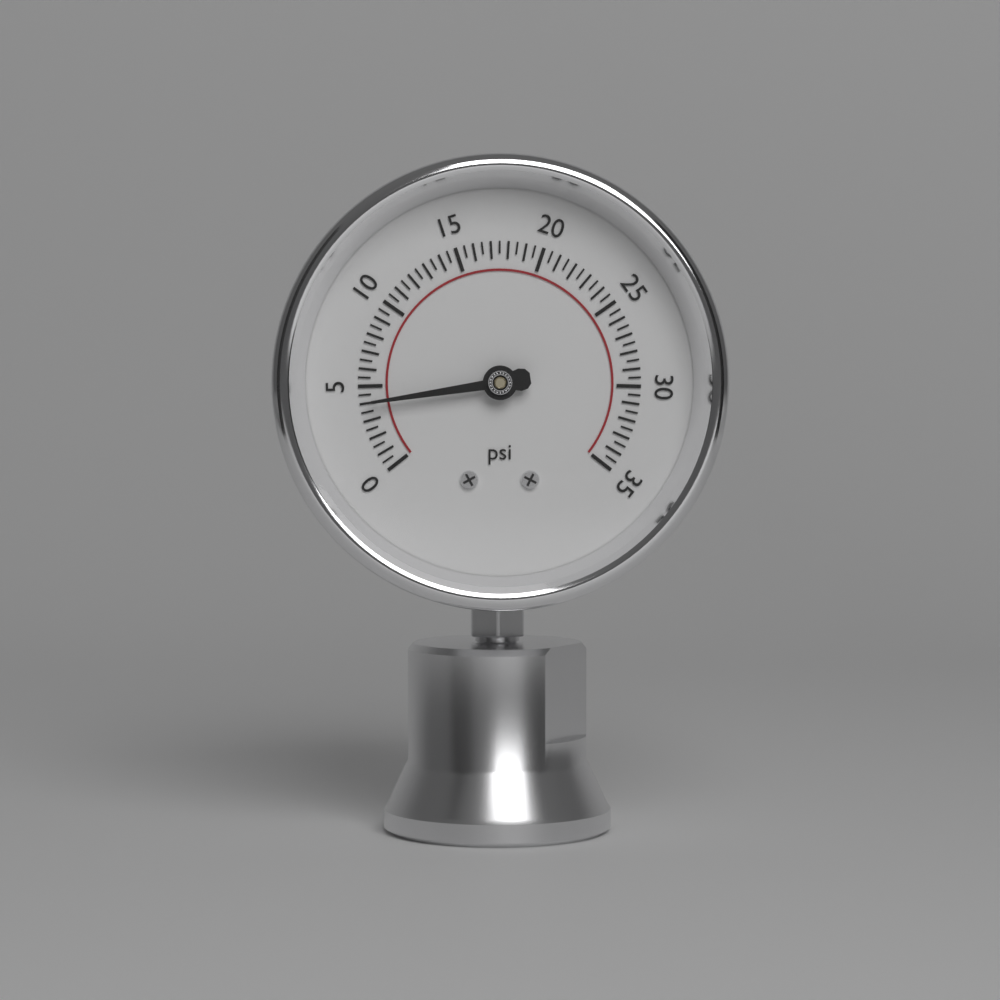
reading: 4.0 psi
